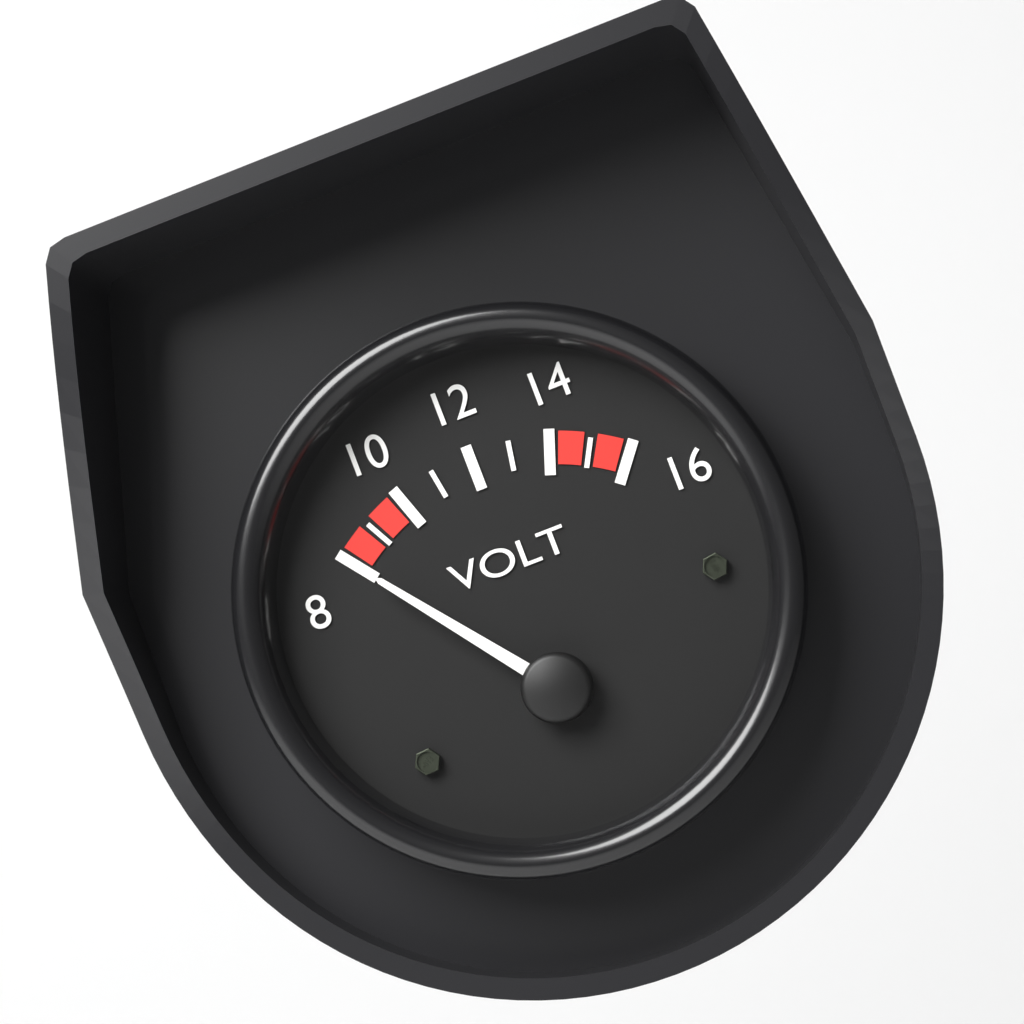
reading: 8 V
